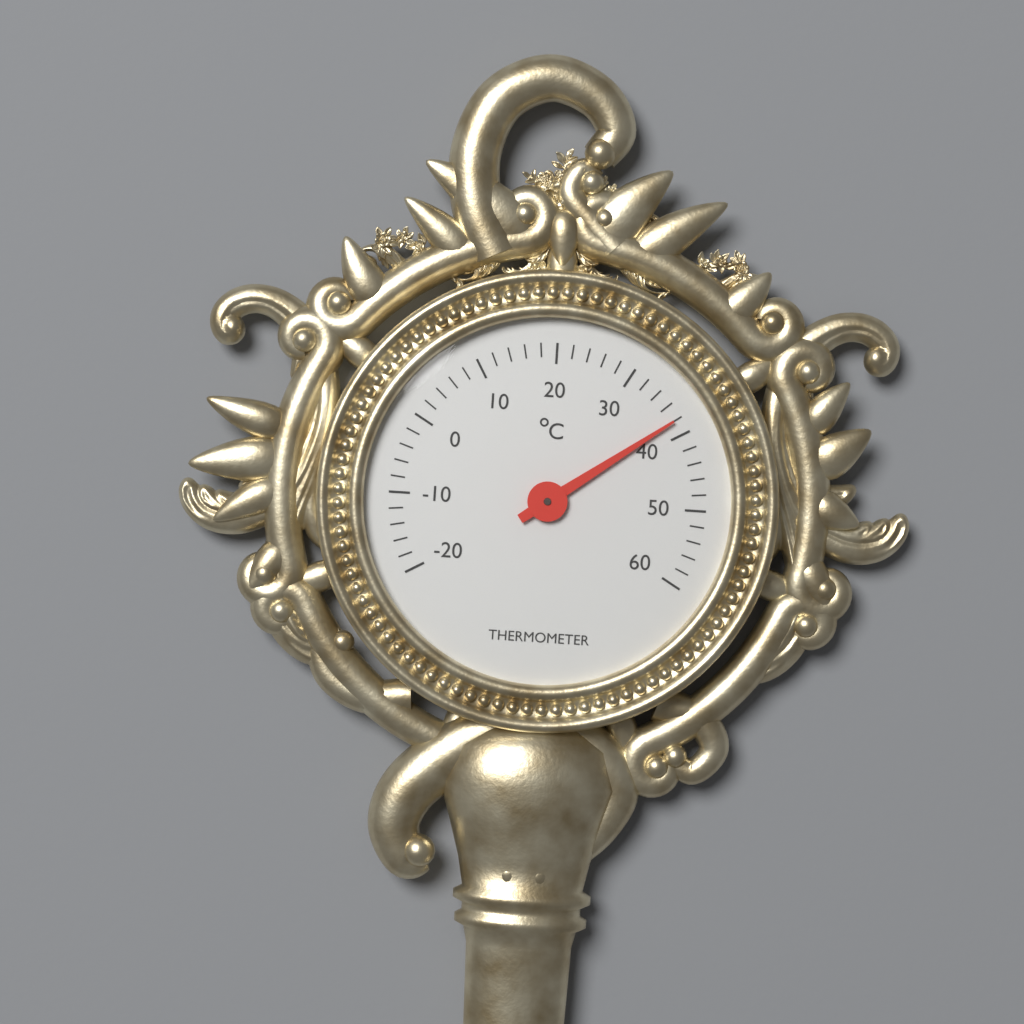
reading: 38 °C
